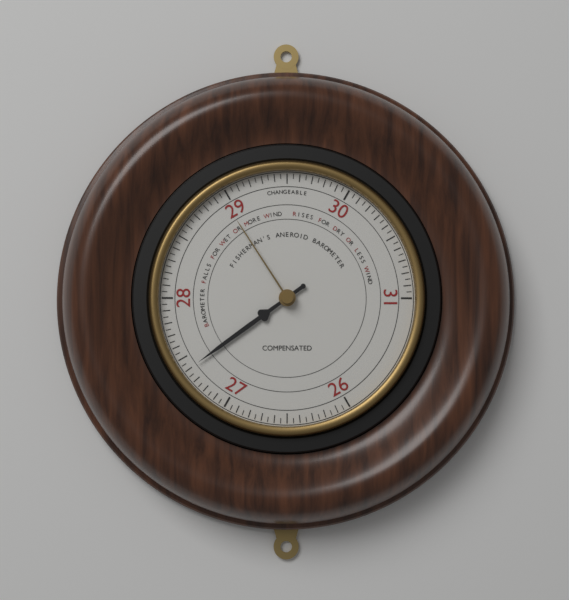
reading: 27.40 (no unit)
